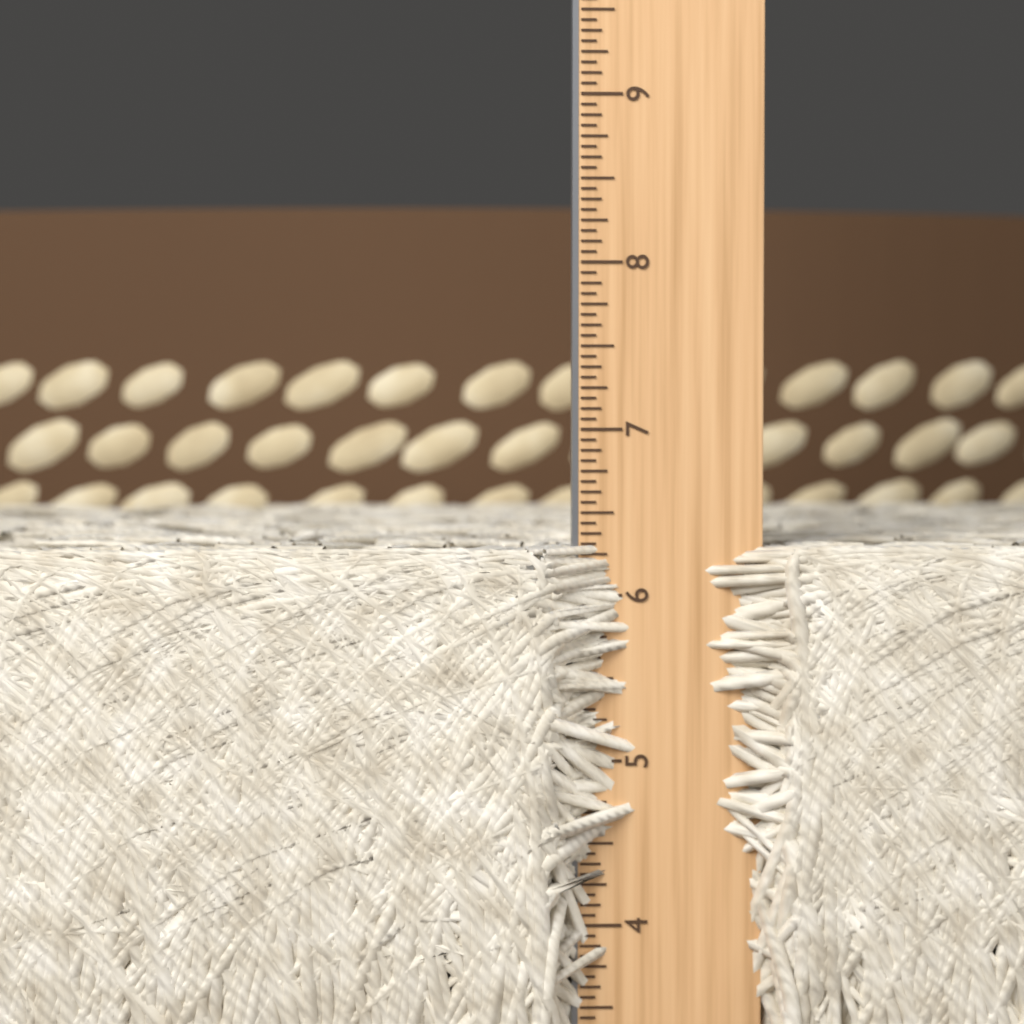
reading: 6.3125 in
